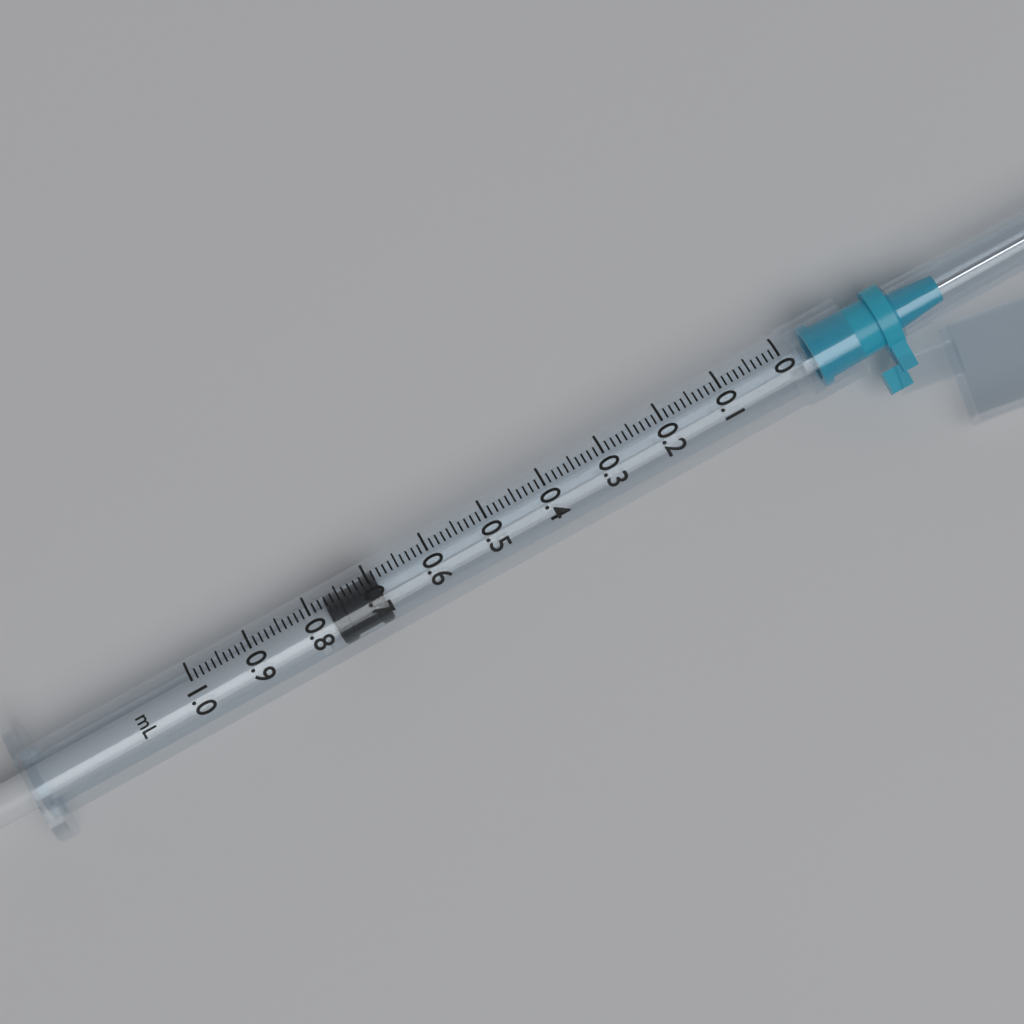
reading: 0.69 ml
